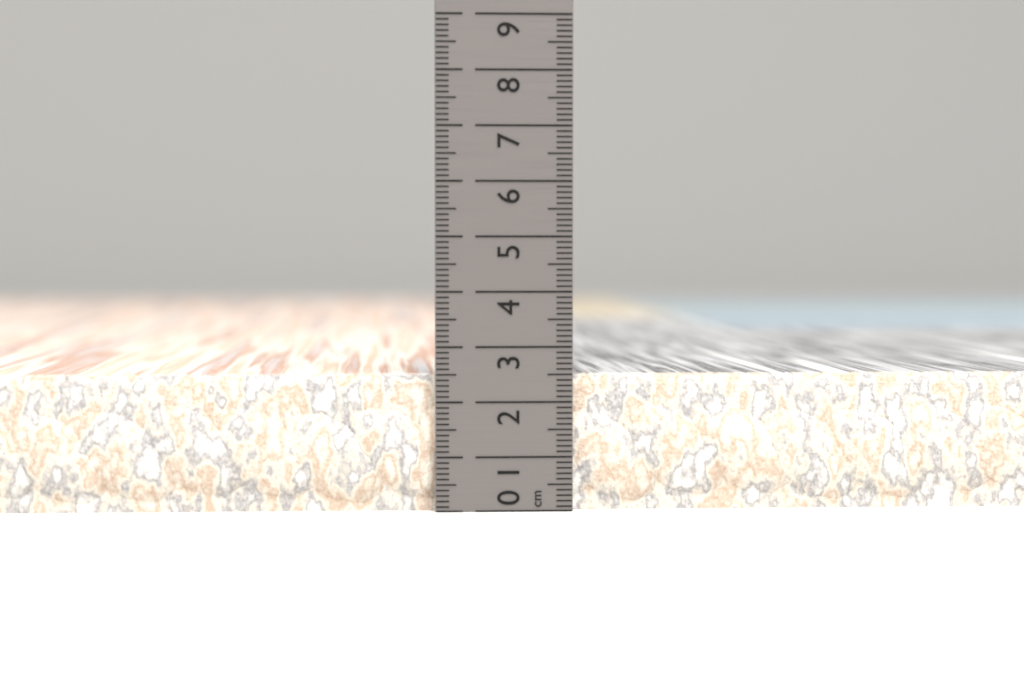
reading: 2.5 cm
